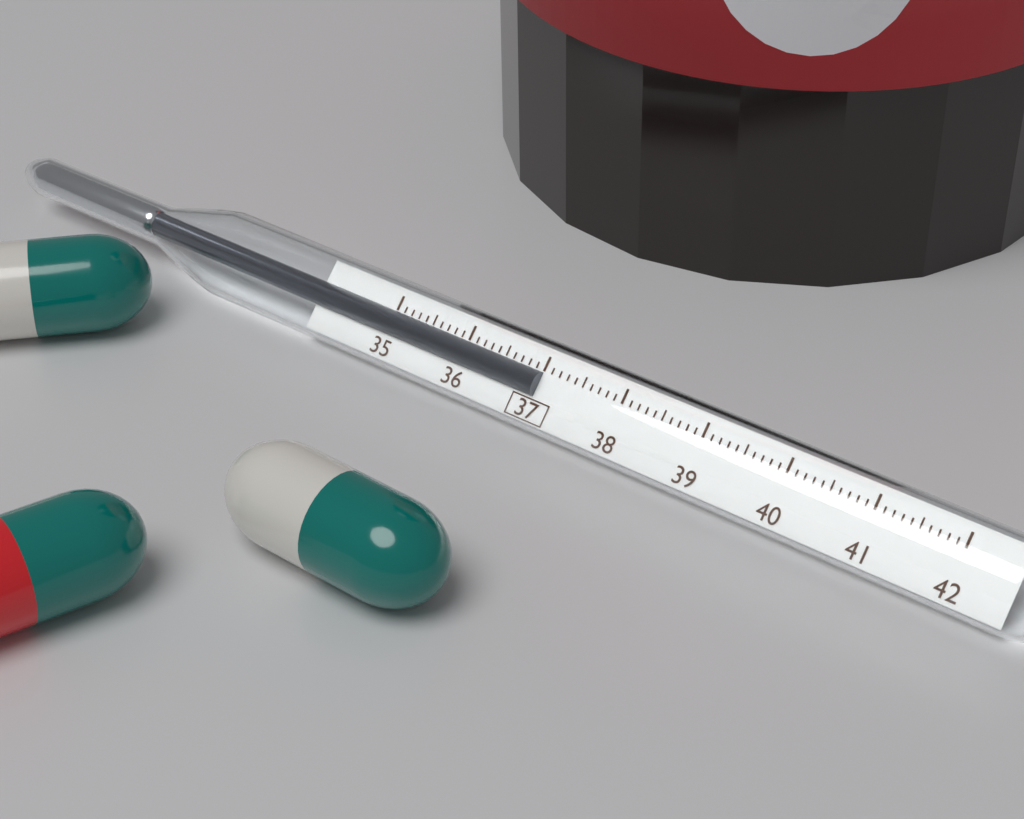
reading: 37.0 (no unit)
